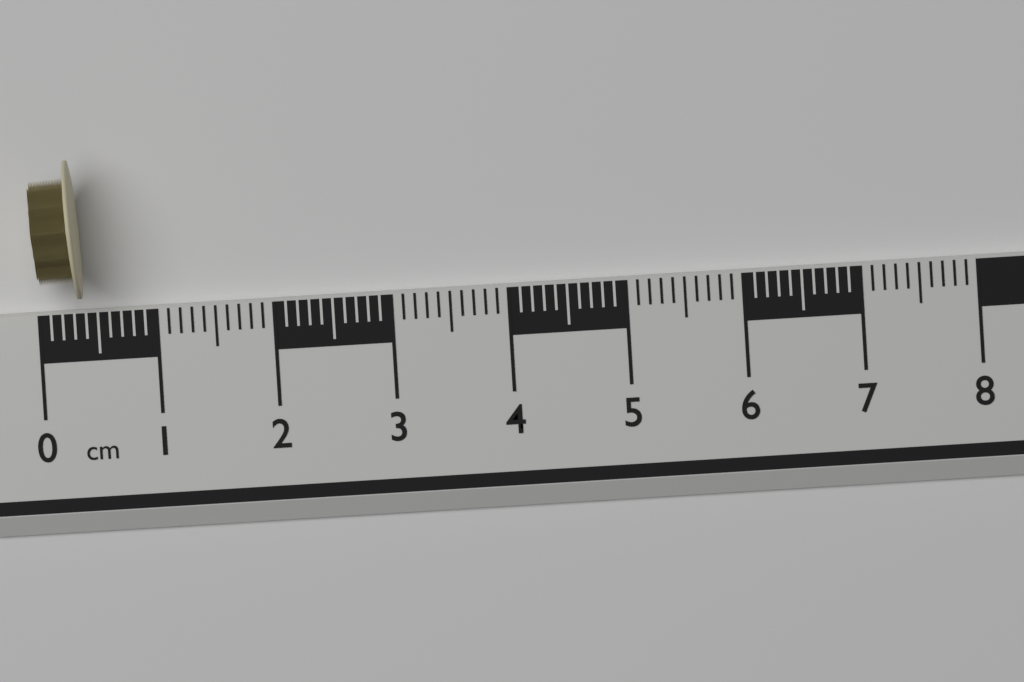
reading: 0.4 cm
